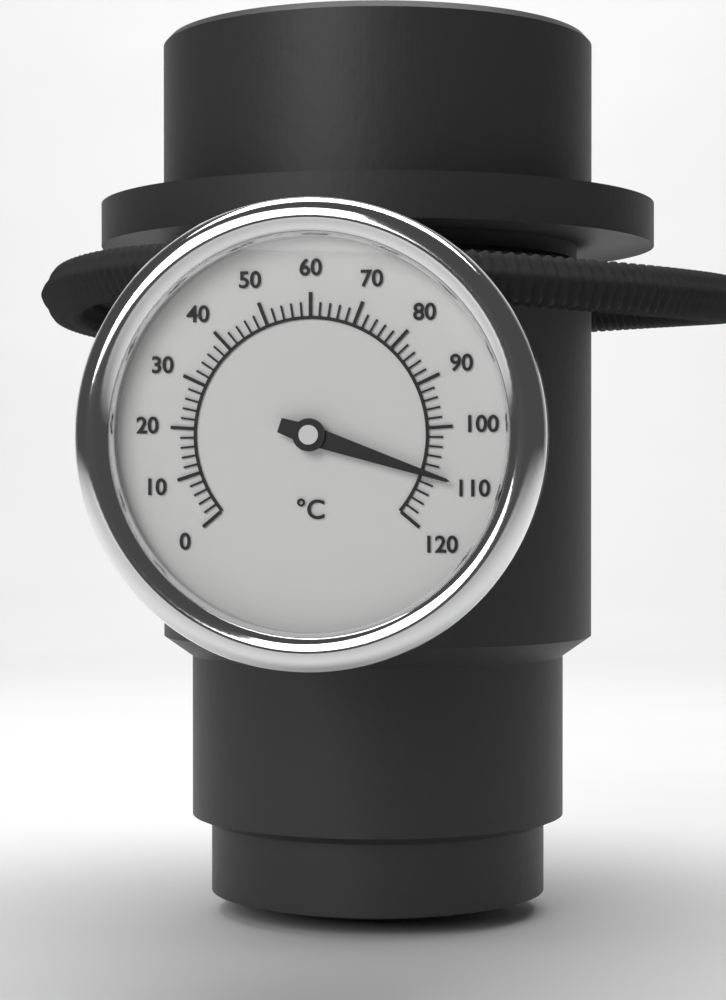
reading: 110 °C
